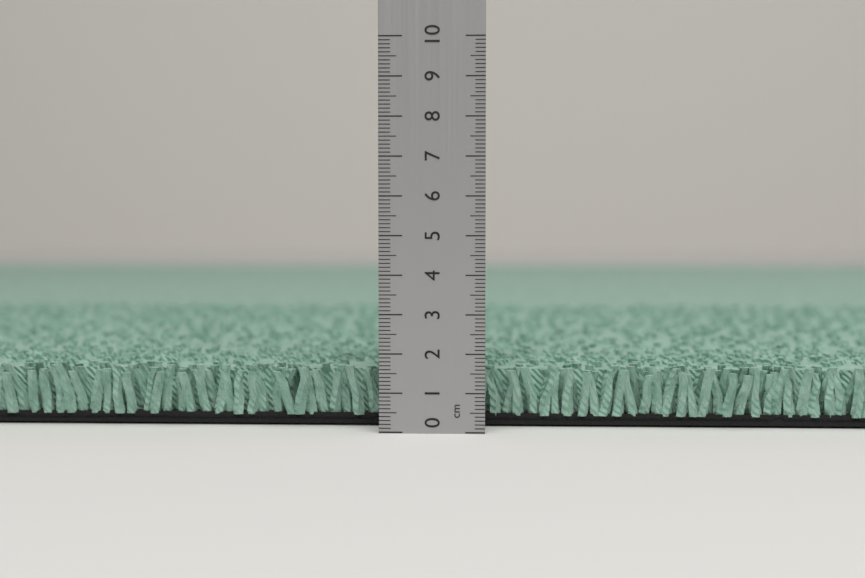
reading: 1.6 cm
